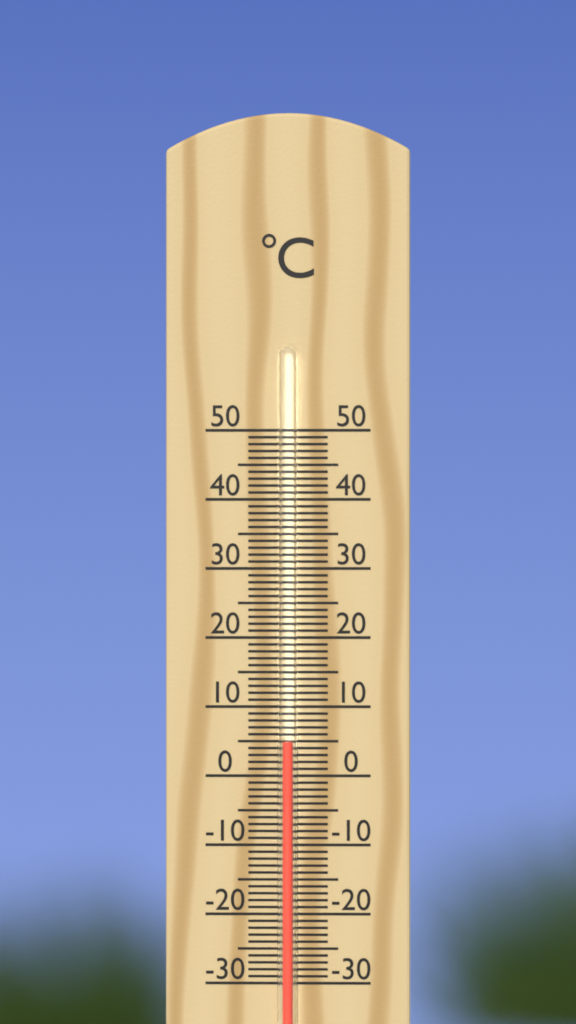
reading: 5 °C
